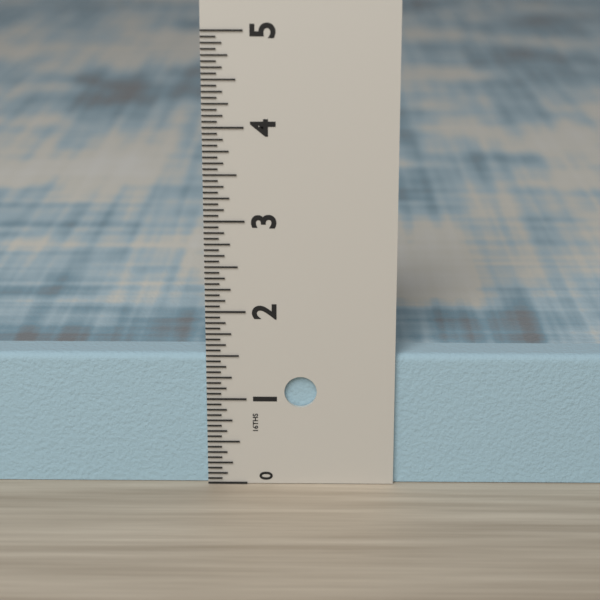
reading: 1.5000 in
